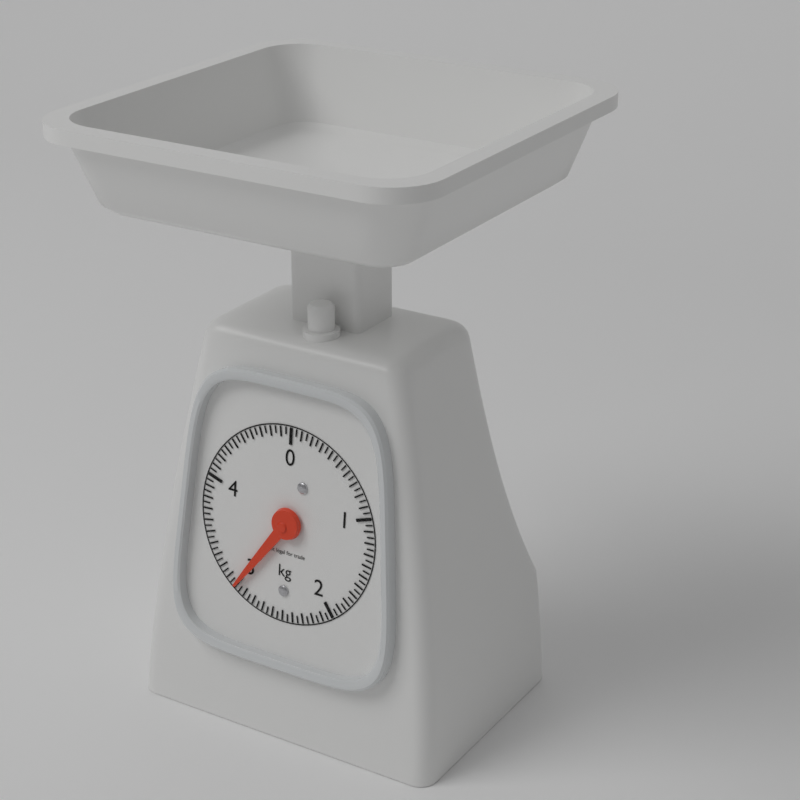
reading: 3.00 kg
